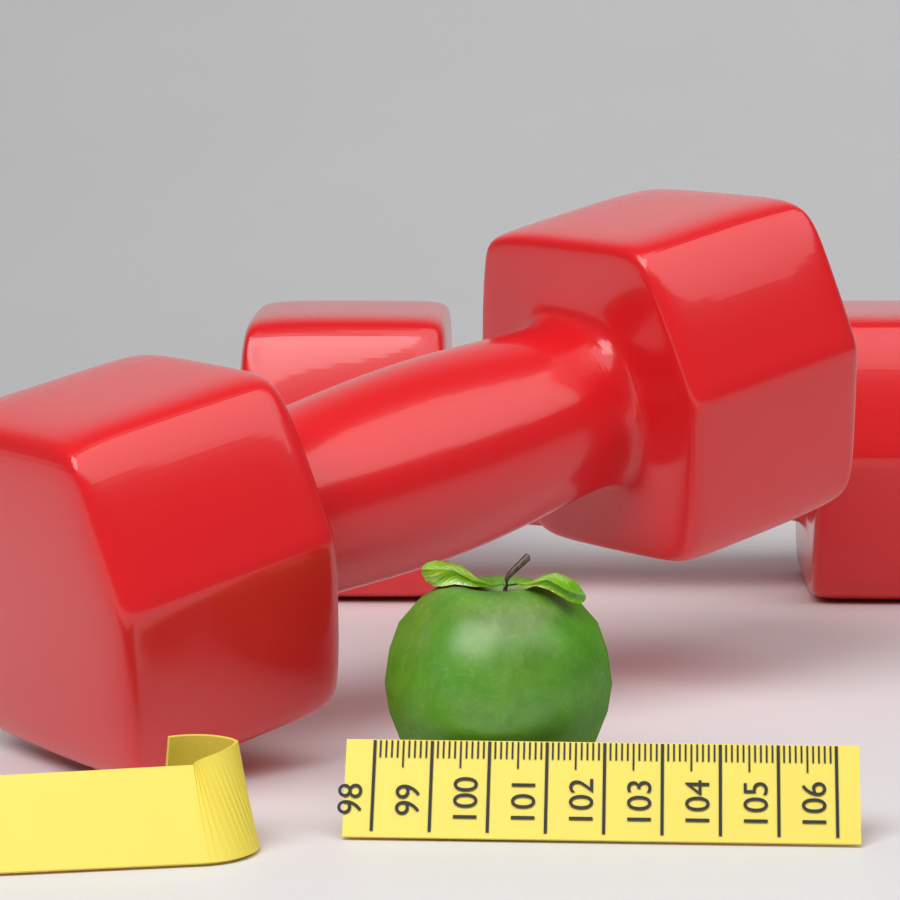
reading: 102.1 (no unit)
